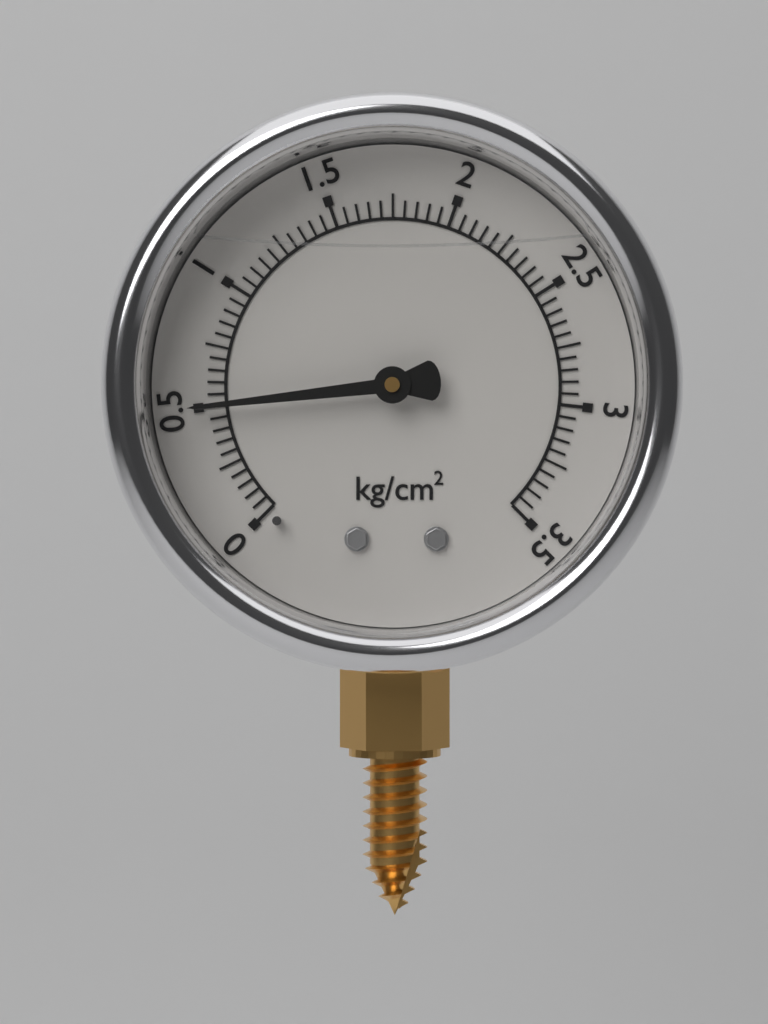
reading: 0.50 kg/cm²
